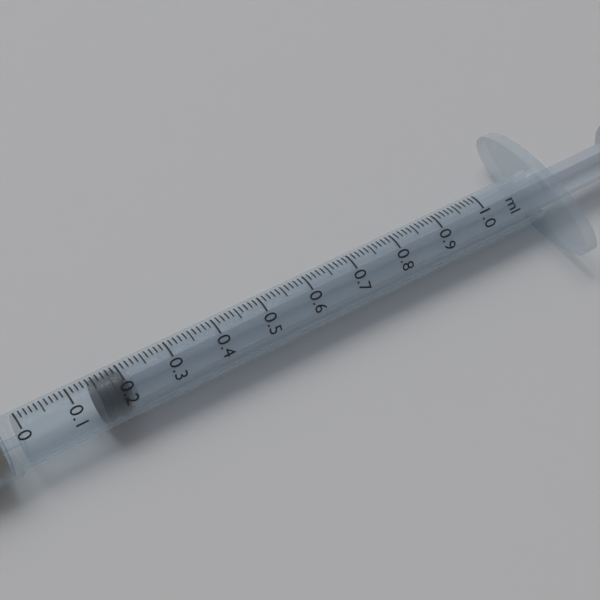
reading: 0.15 ml
